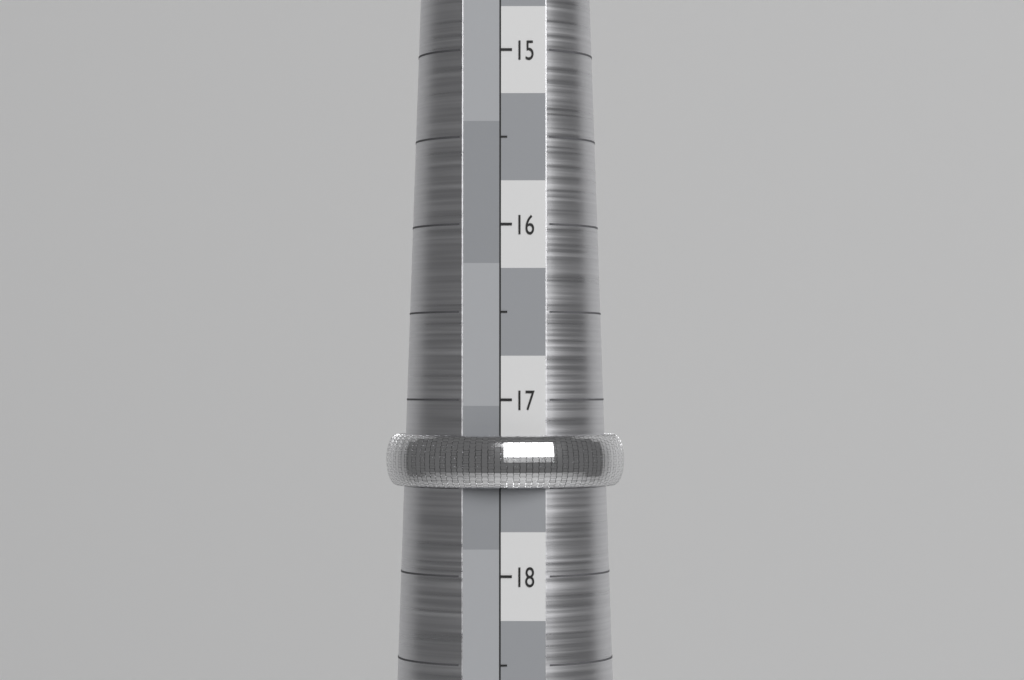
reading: 17.5 (no unit)
